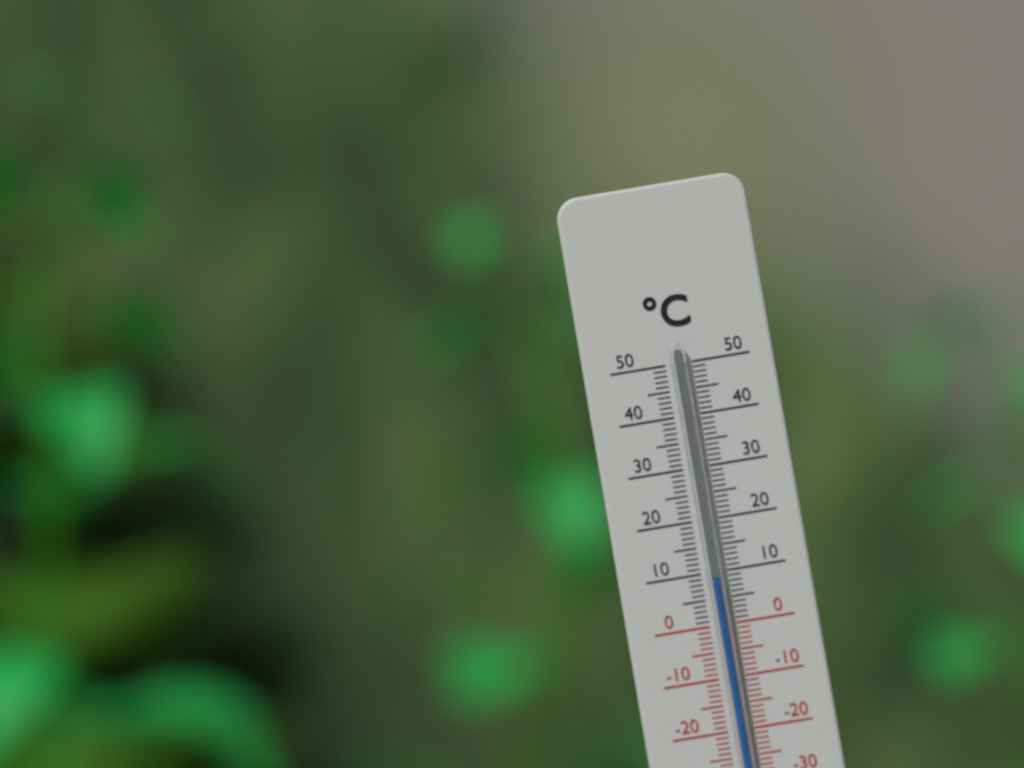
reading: 9 °C
